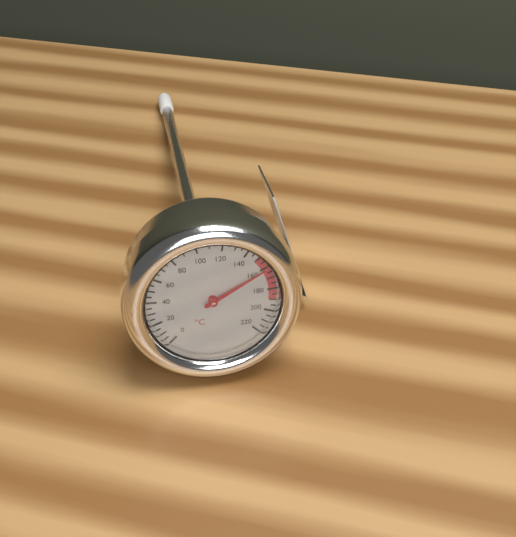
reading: 160 °C
